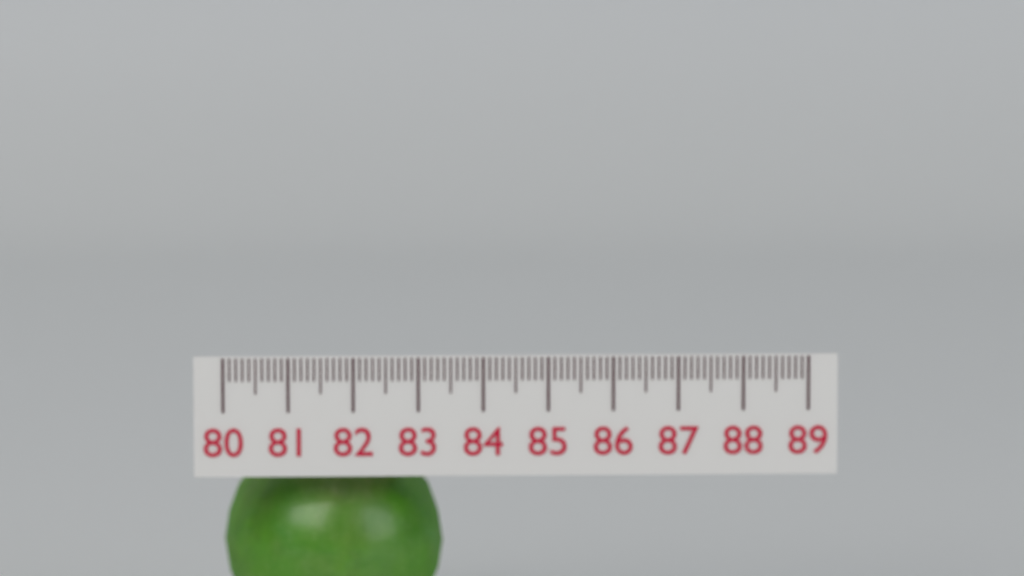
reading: 83.4 (no unit)
